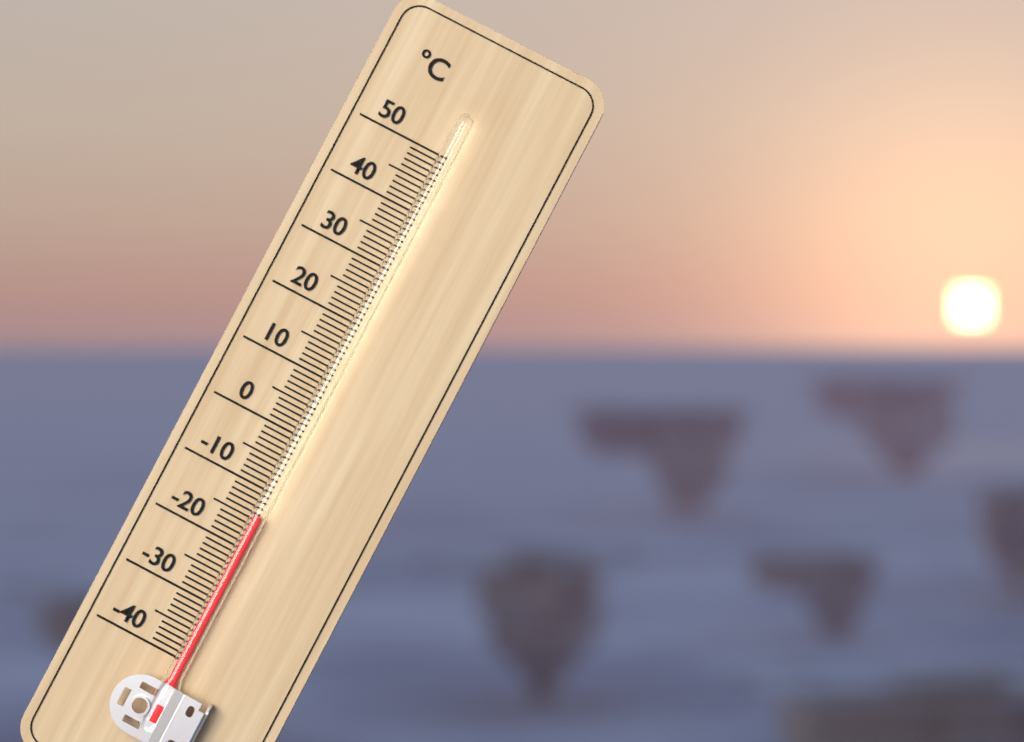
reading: -14 °C
